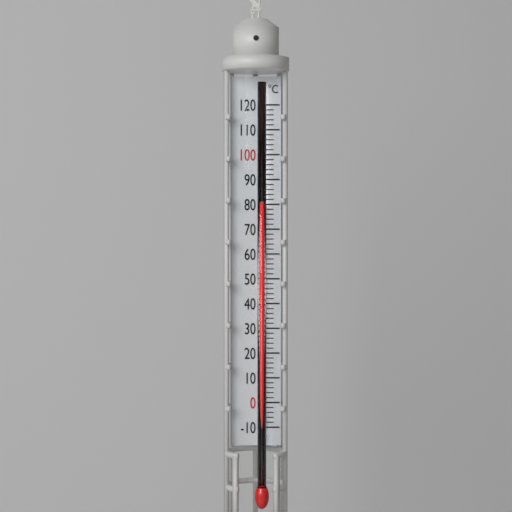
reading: 80 °C
